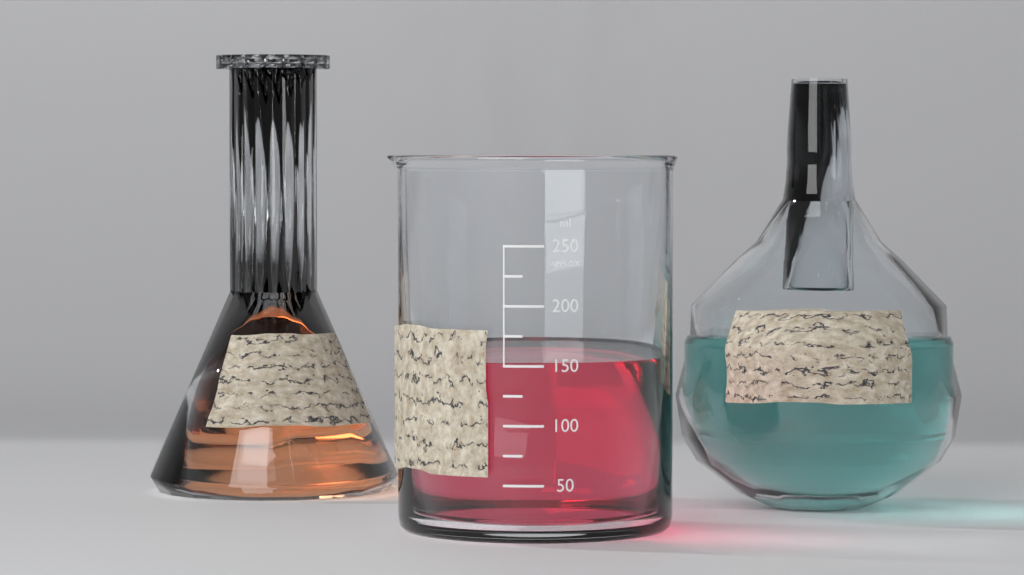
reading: 150 ml
